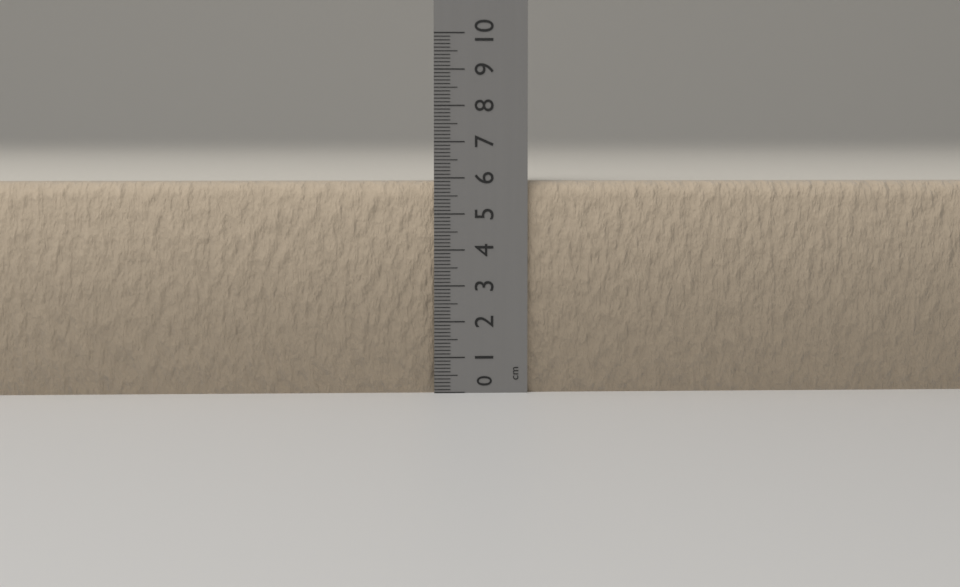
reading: 5.9 cm
